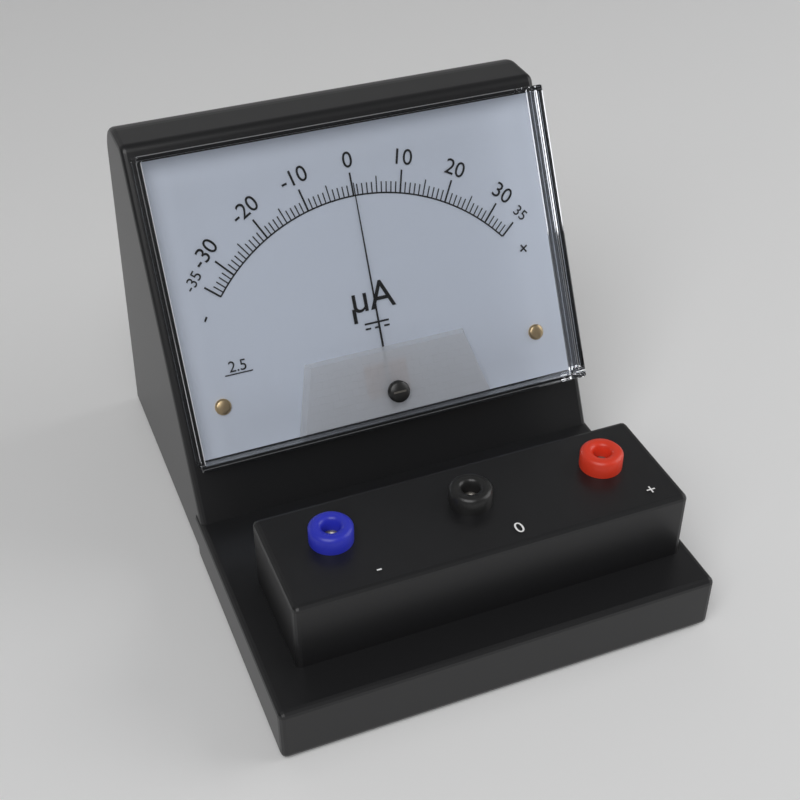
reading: 0 µA
